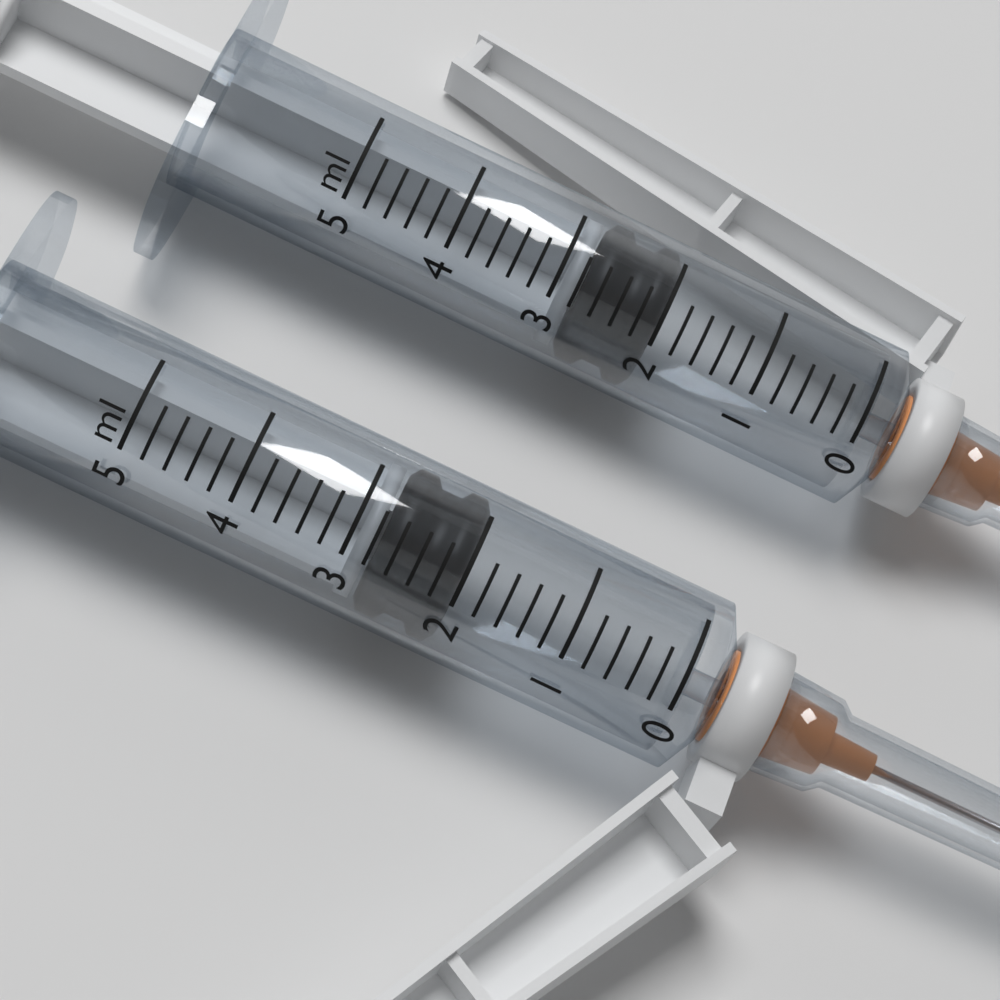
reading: 2.0 ml
